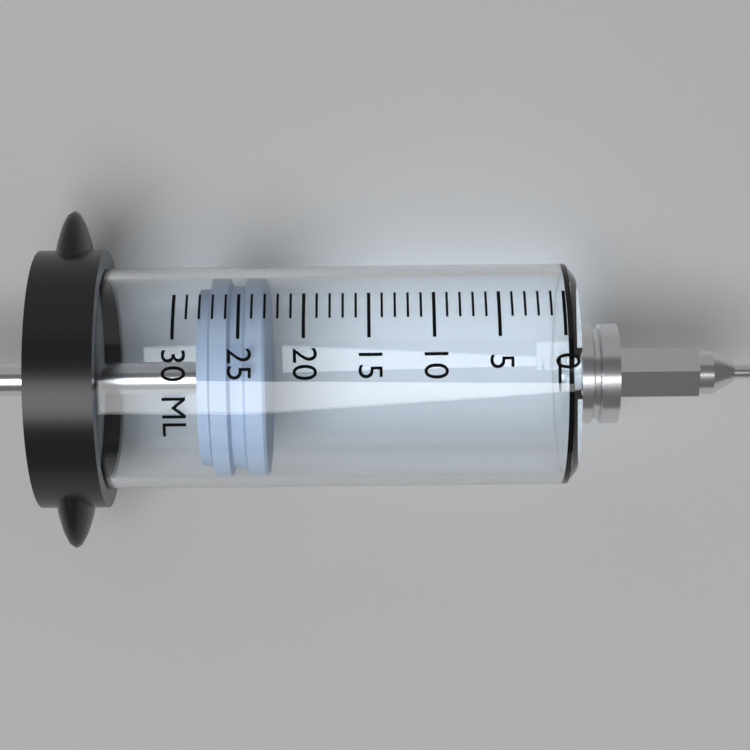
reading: 23 ml
